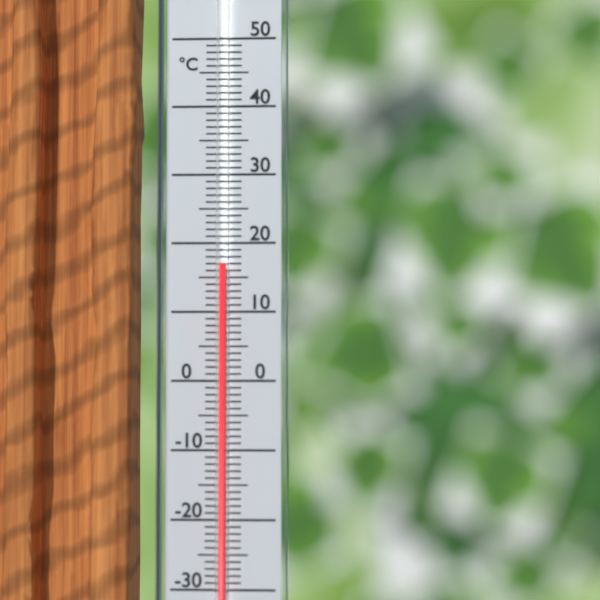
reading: 17 °C
